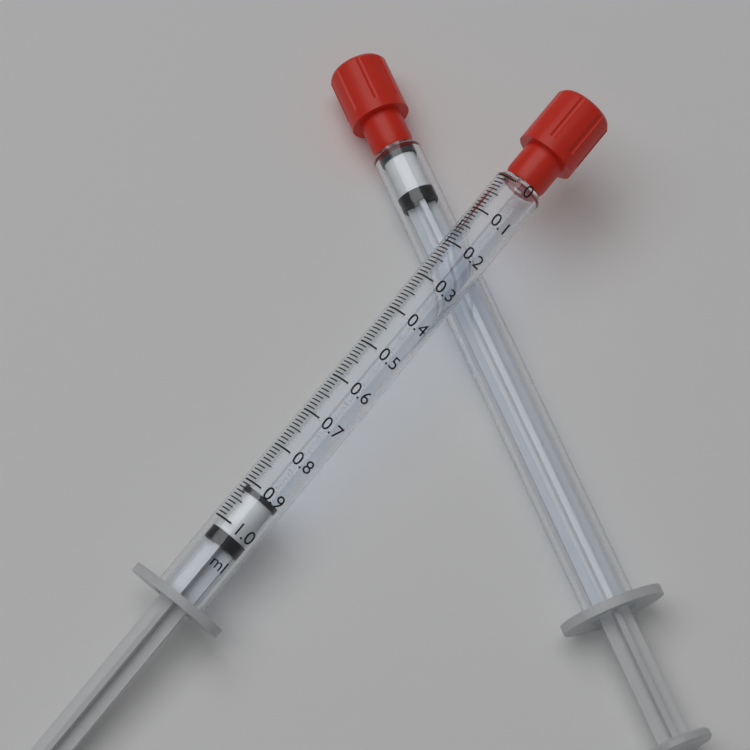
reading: 0.91 ml
